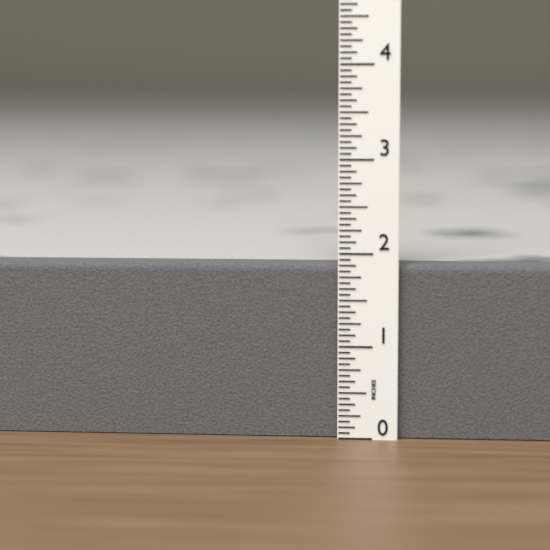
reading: 1.8750 in
